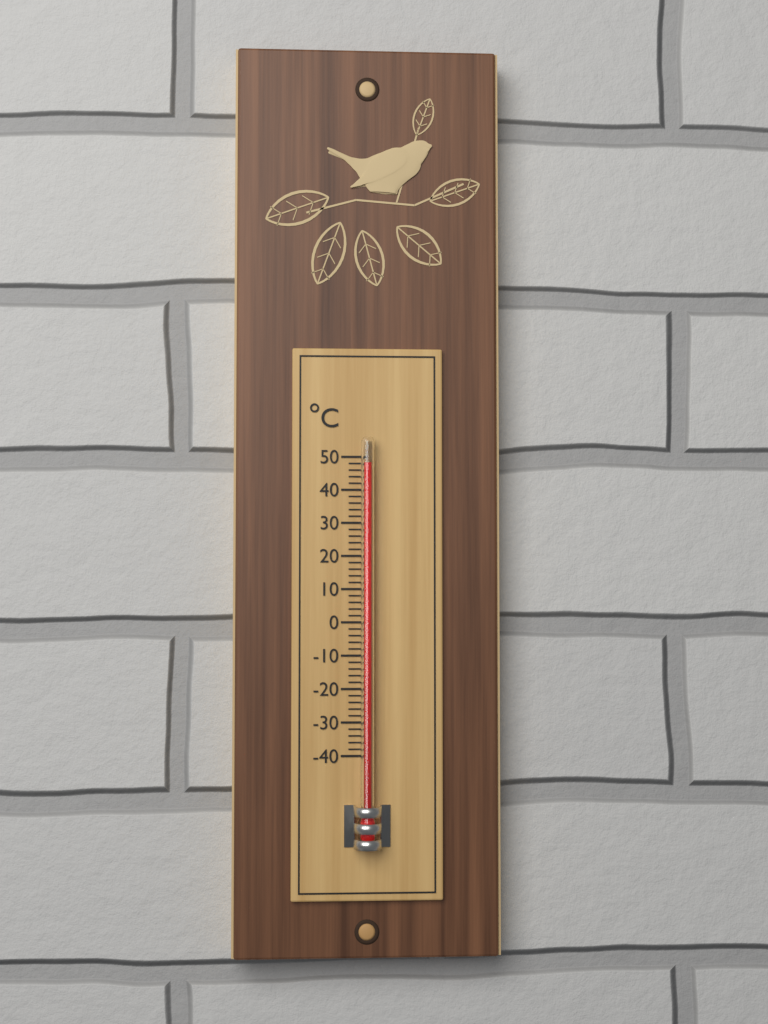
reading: 48 °C
